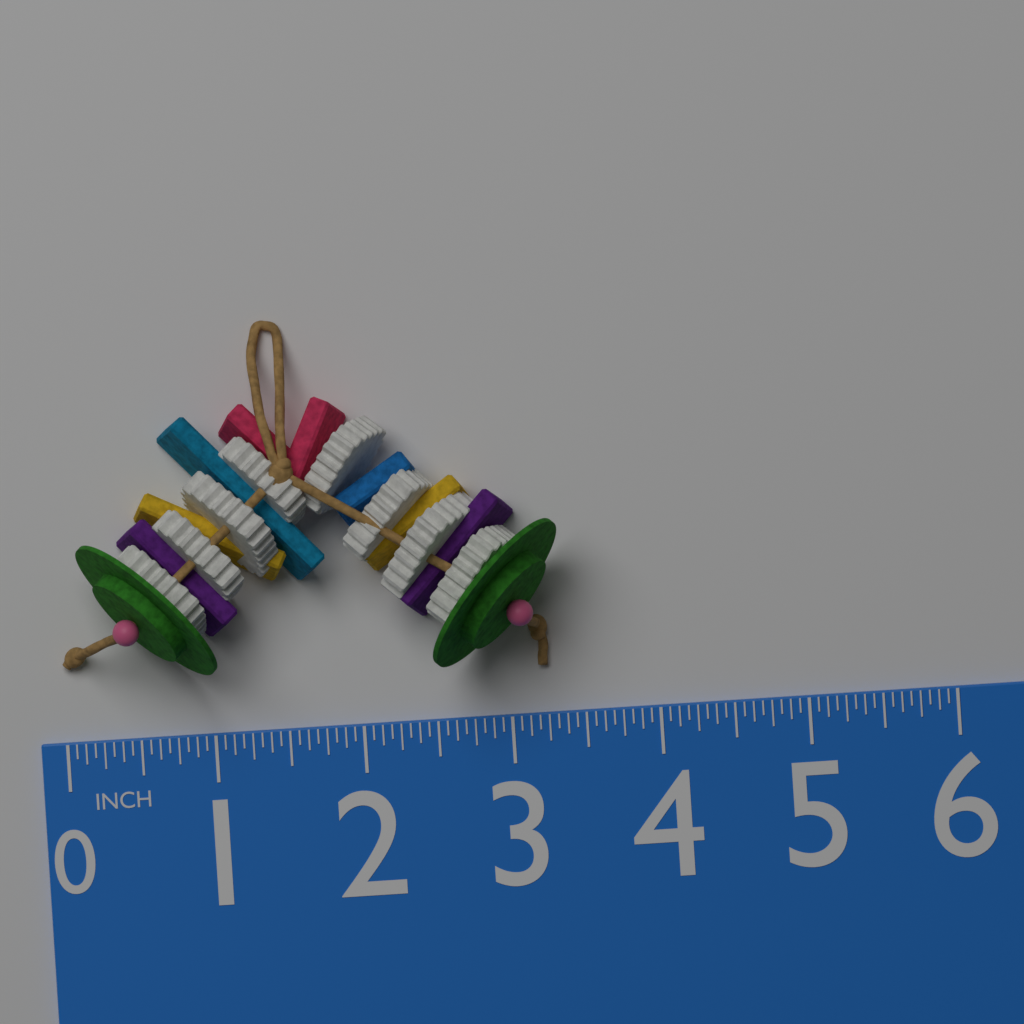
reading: 3.3750 in
